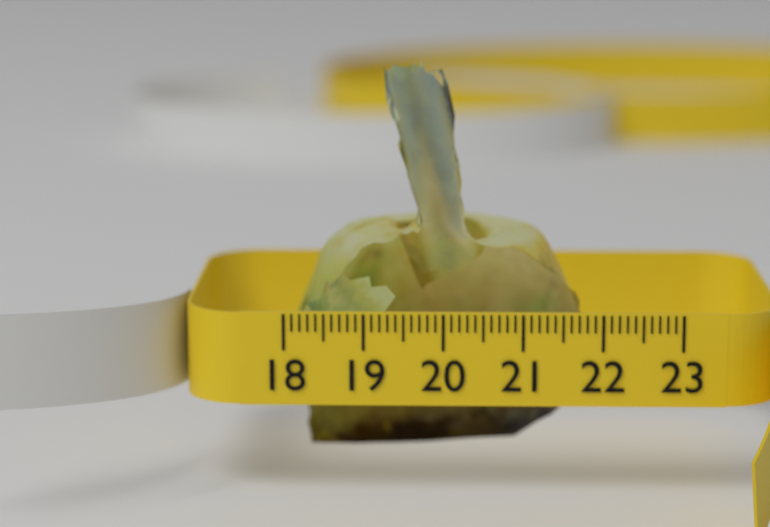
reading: 21.9 (no unit)
